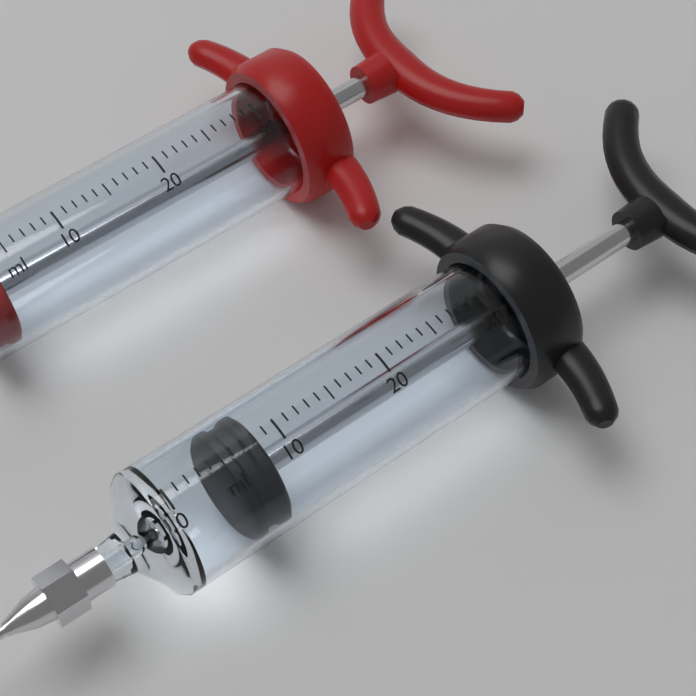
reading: 5 ml
